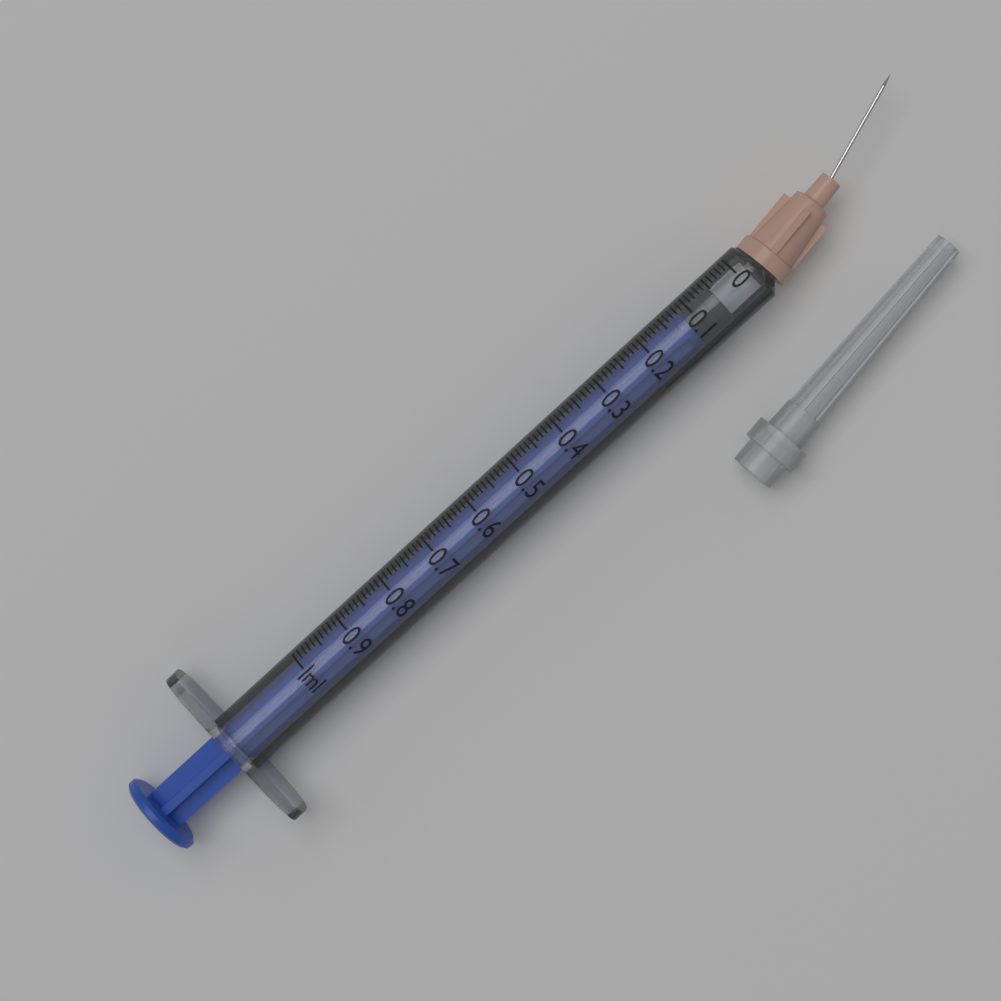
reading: 0.05 ml
